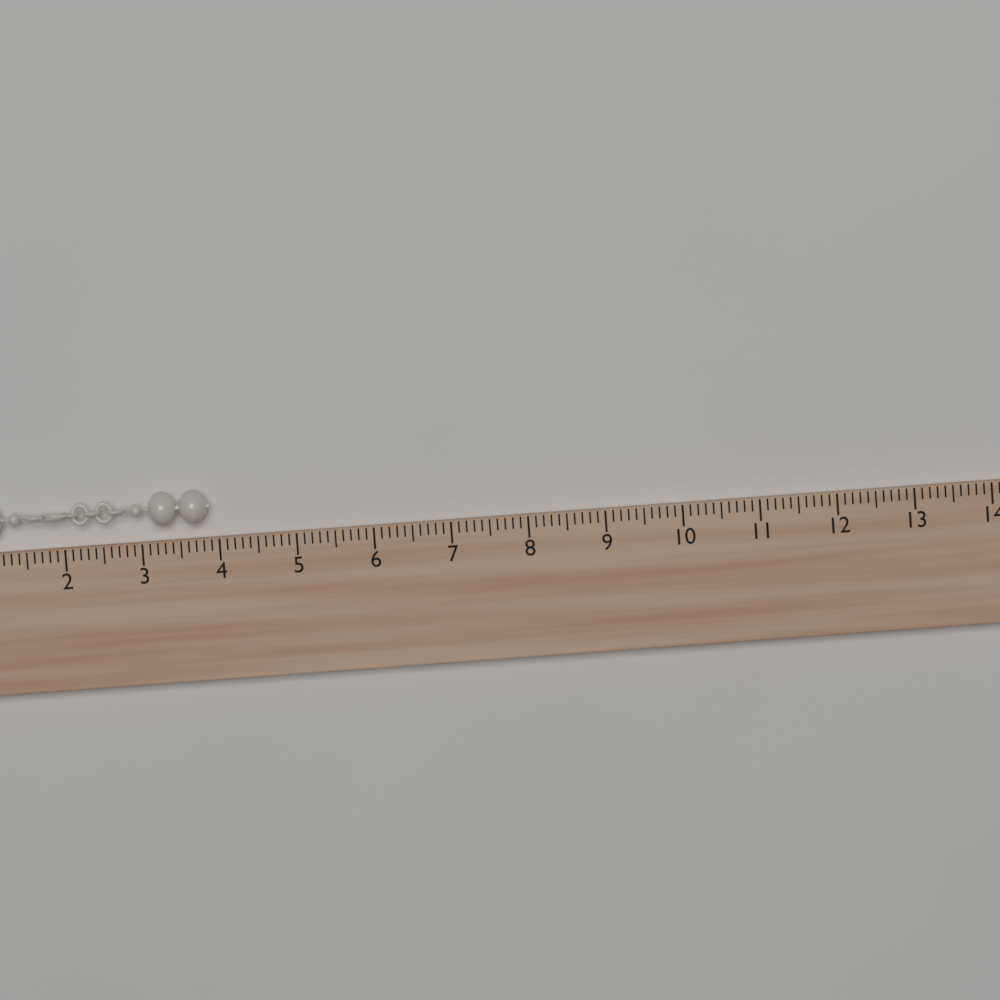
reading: 3.9 (no unit)
